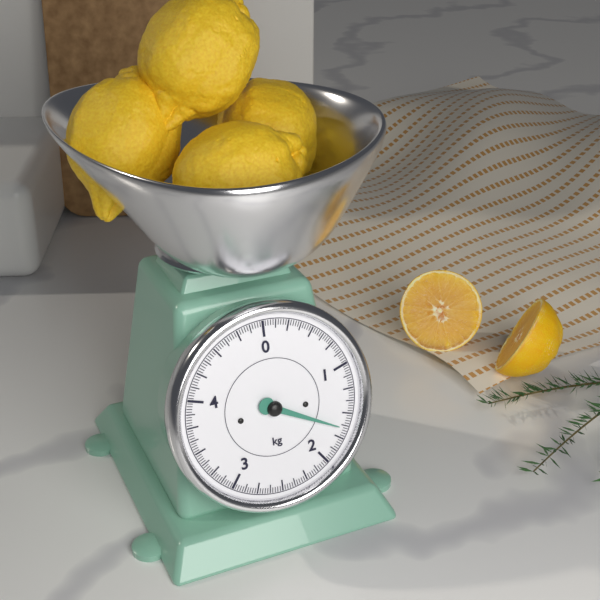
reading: 1.650 kg
